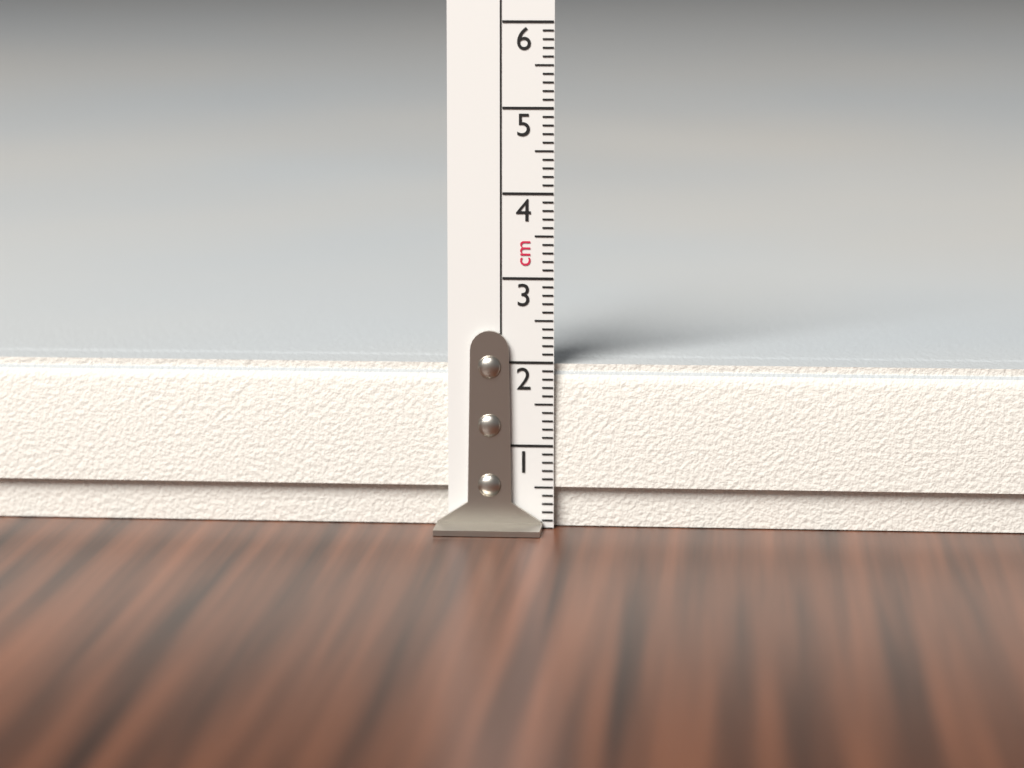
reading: 2.0 cm
